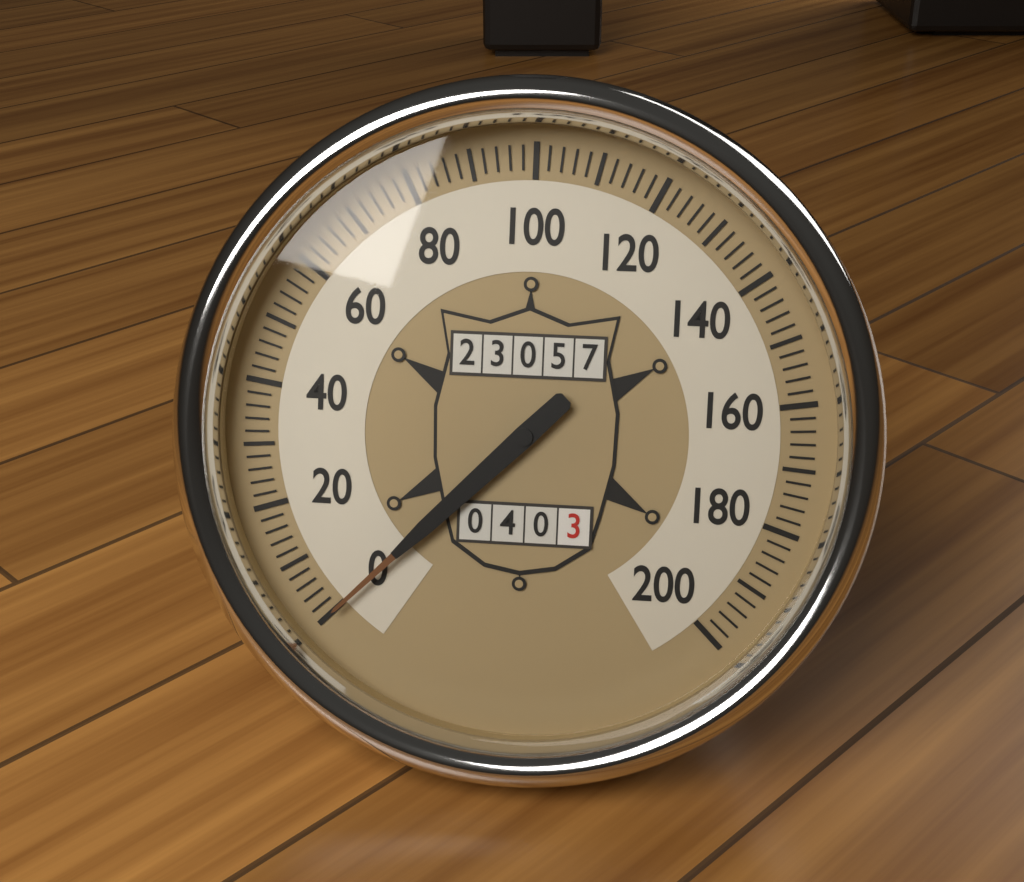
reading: 0 (no unit)
